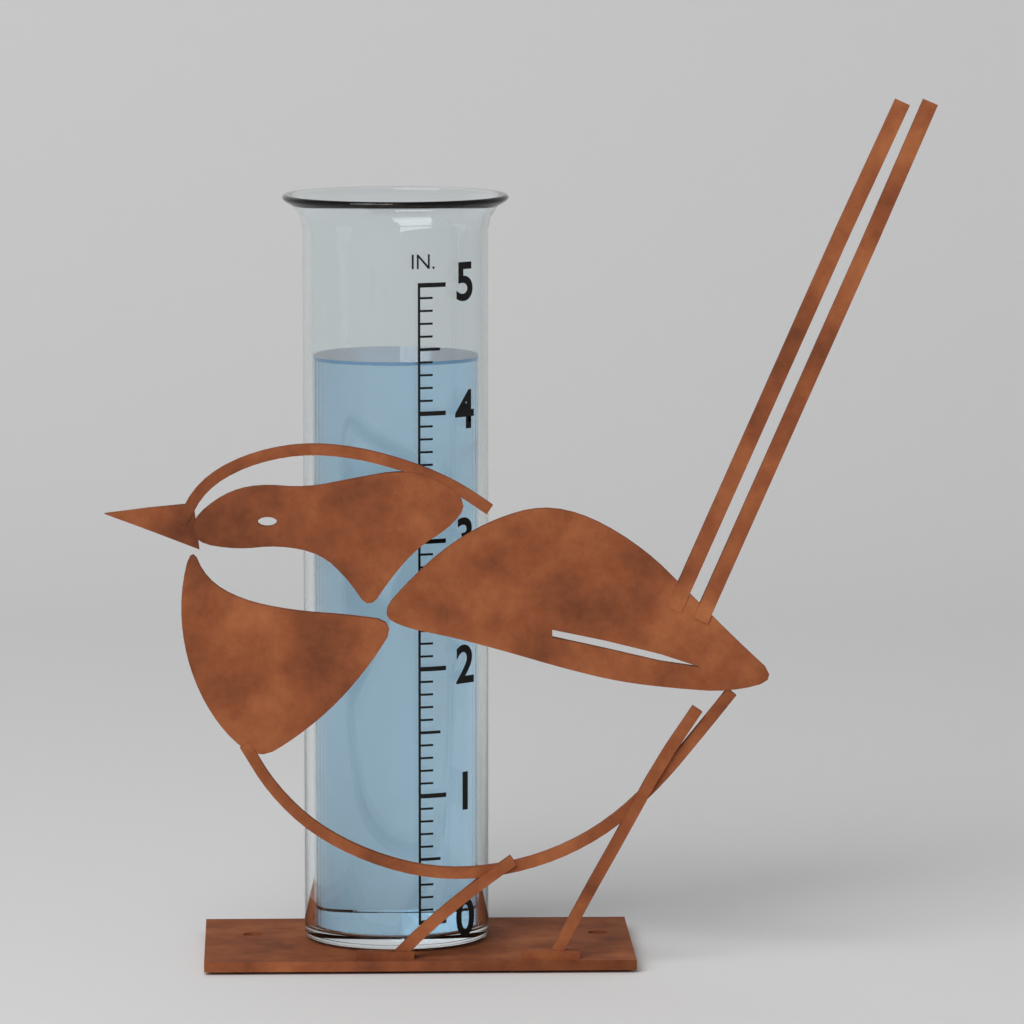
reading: 4.4 in
